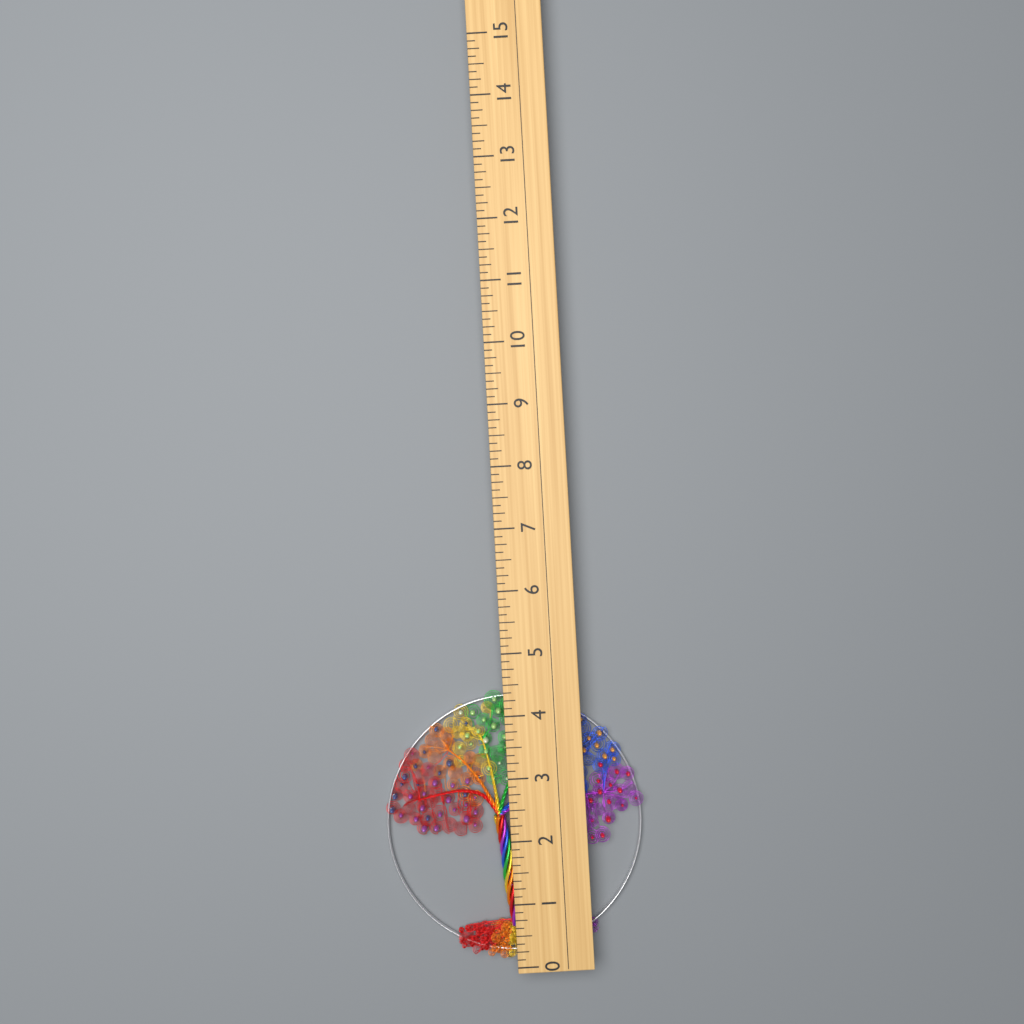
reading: 4.375 (no unit)
